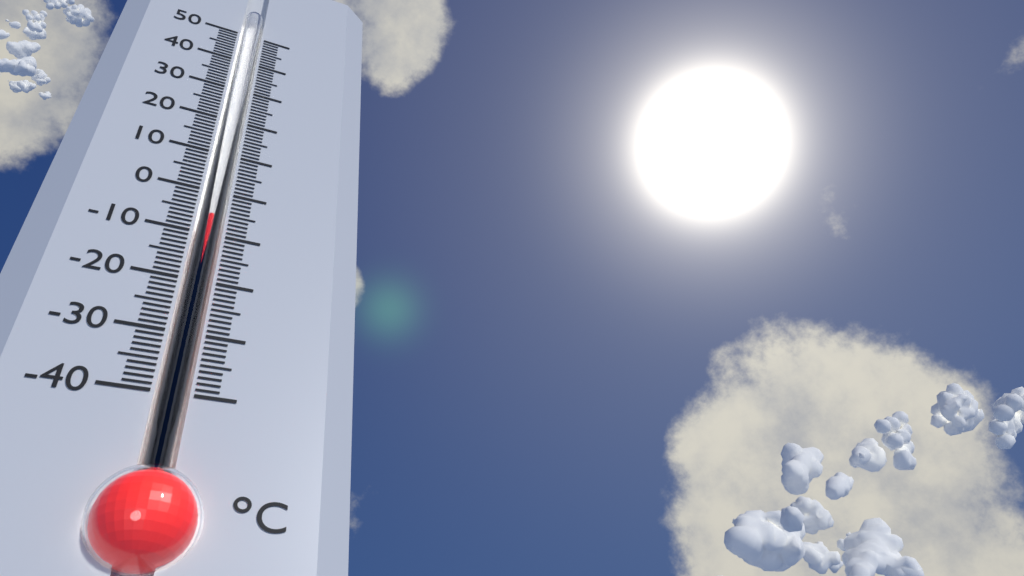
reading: -6 °C
